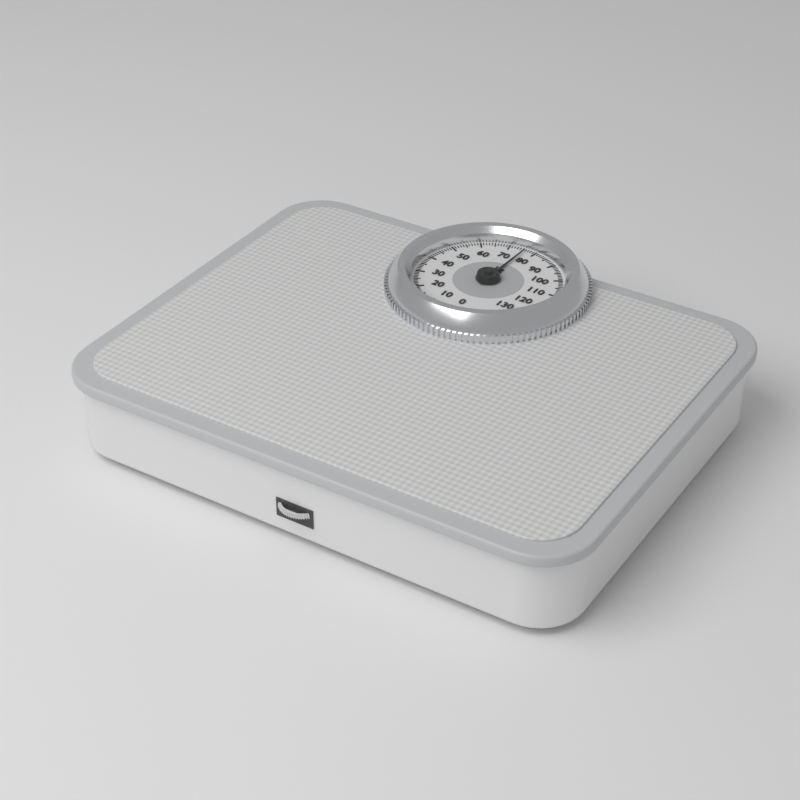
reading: 76 kg
